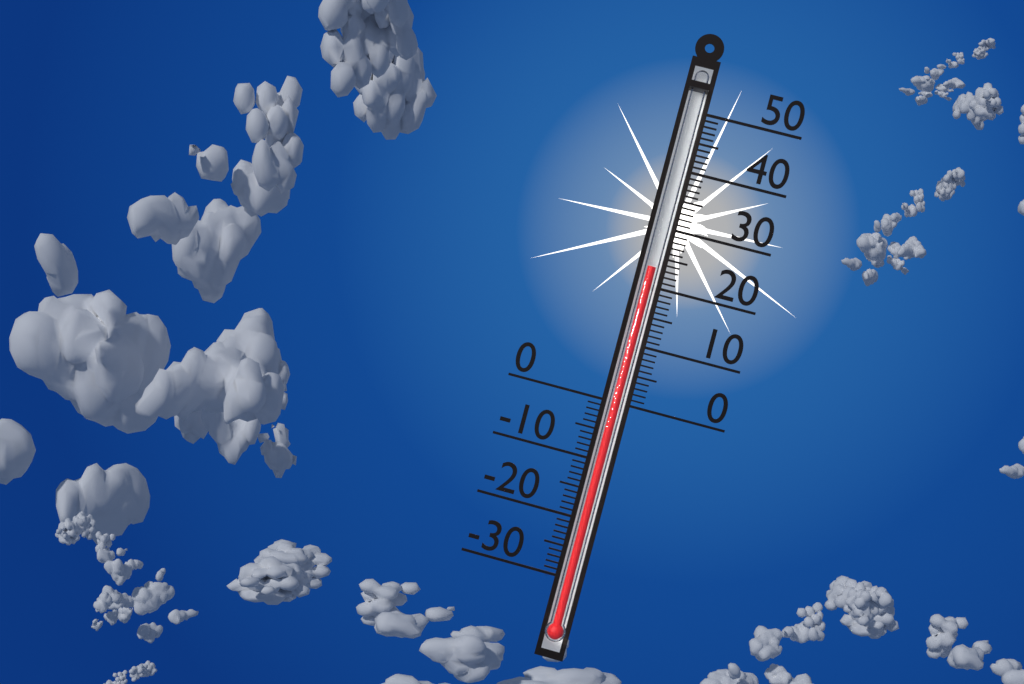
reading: 23 (no unit)
